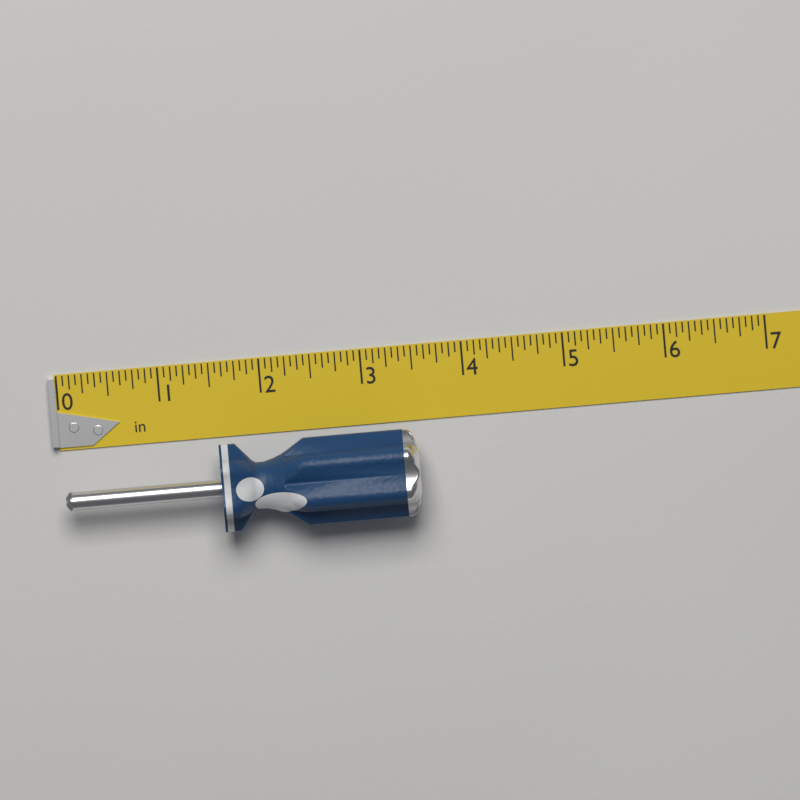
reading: 3.5000 in
